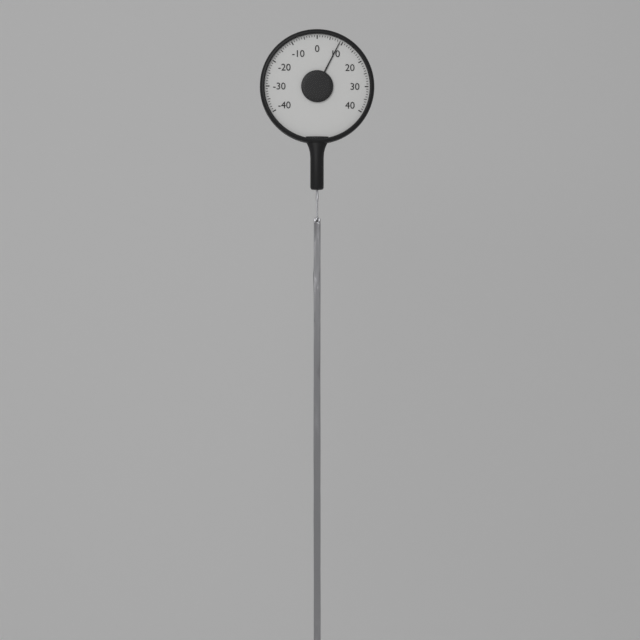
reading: 9 (no unit)
